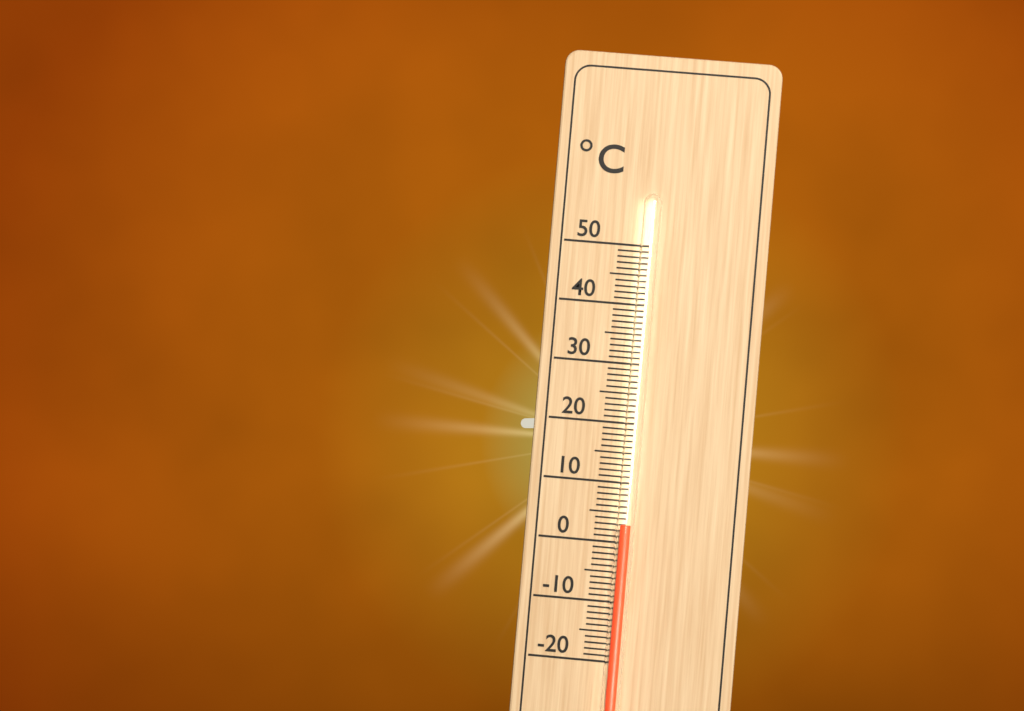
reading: 3 °C
